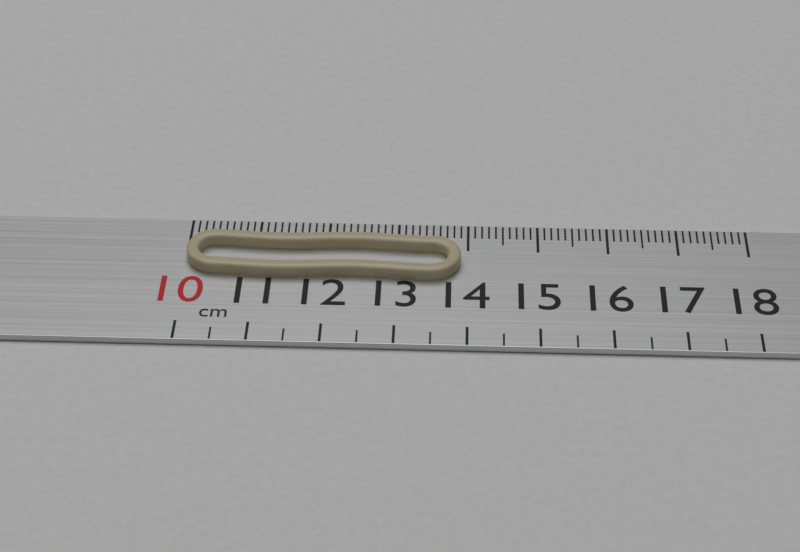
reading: 13.9 cm
